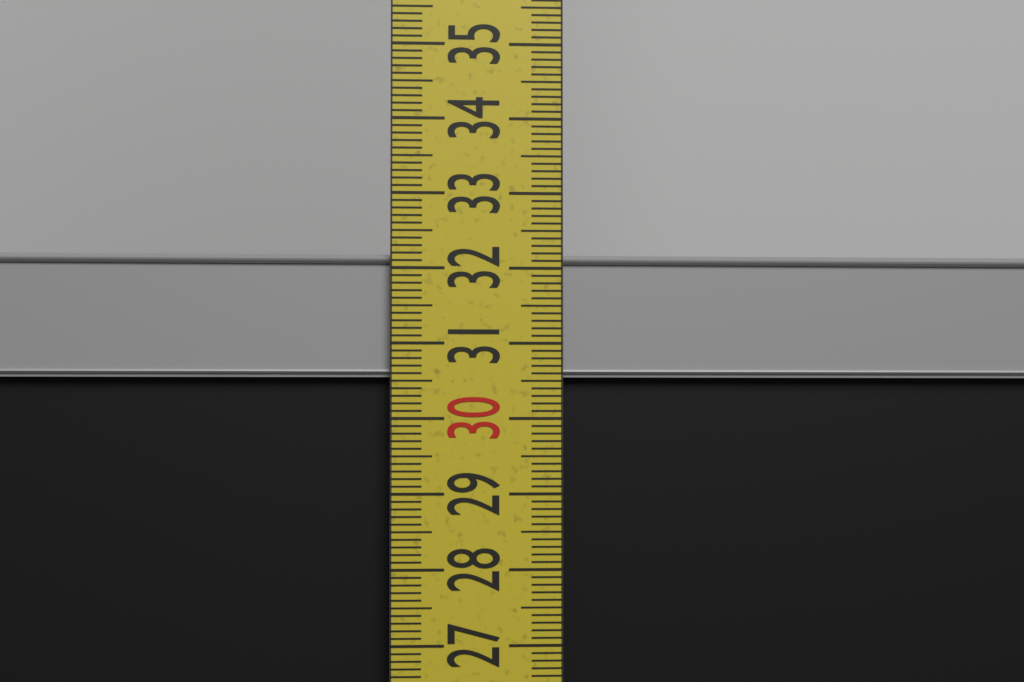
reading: 32.2 cm
